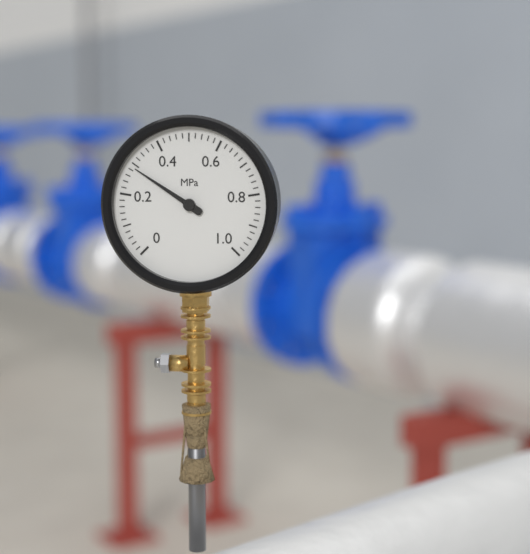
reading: 0.29 MPa
